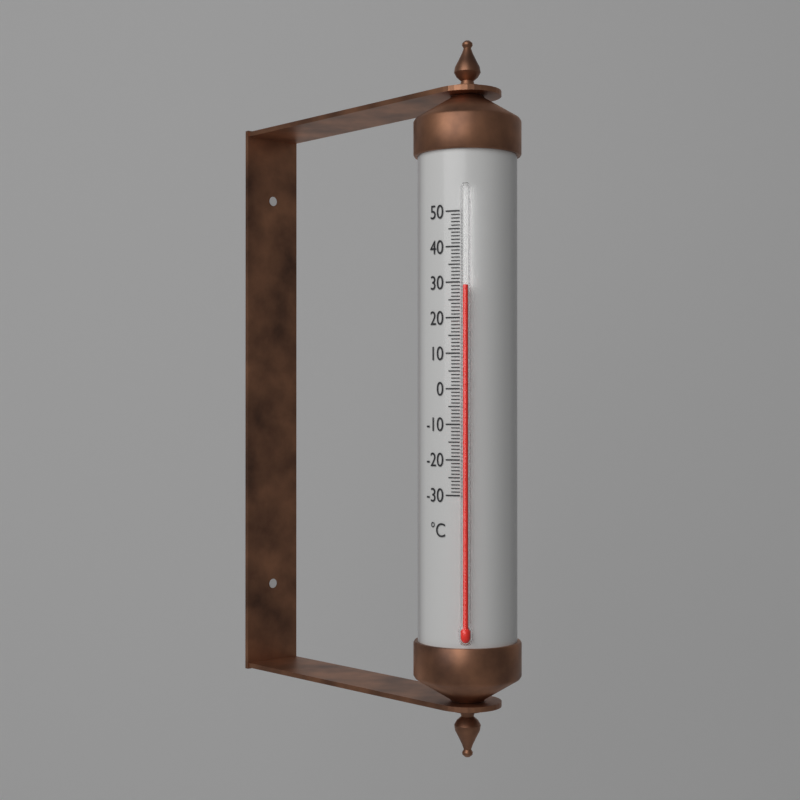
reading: 29 °C
